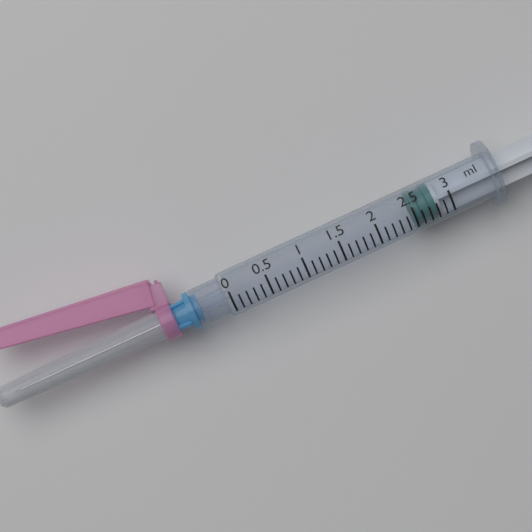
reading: 2.5 ml
